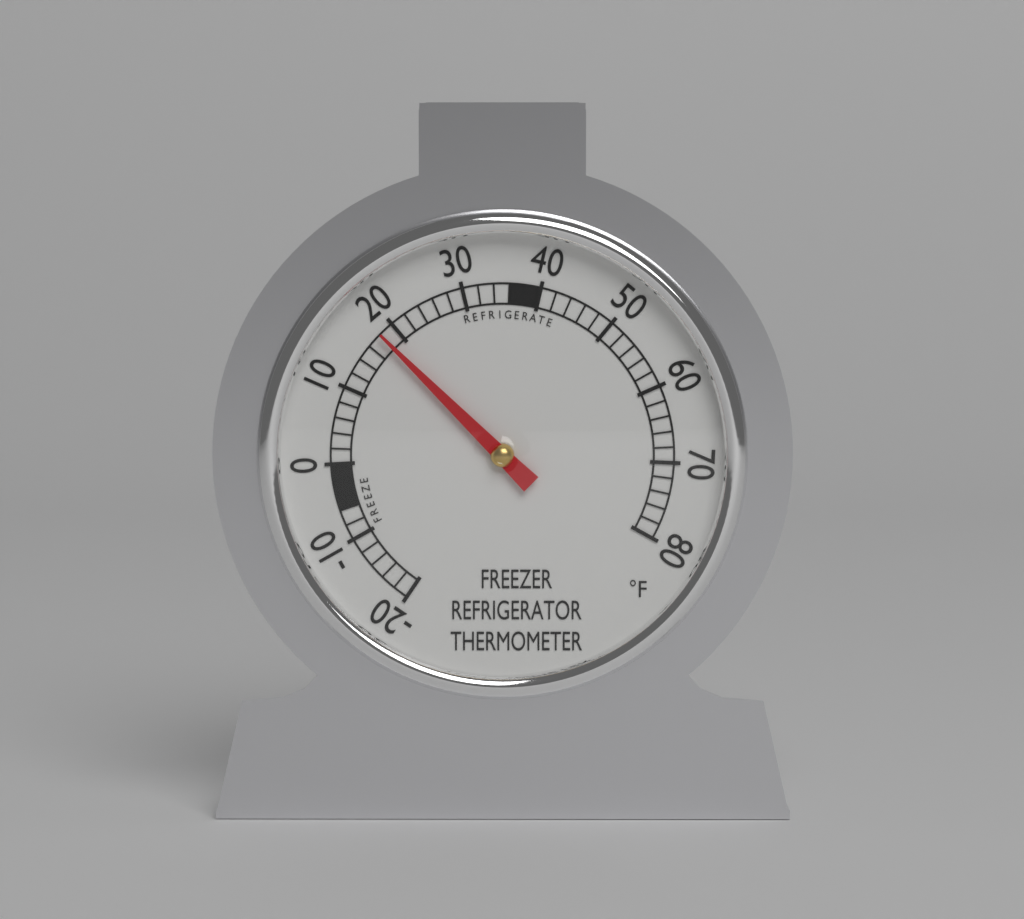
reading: 18 °F
